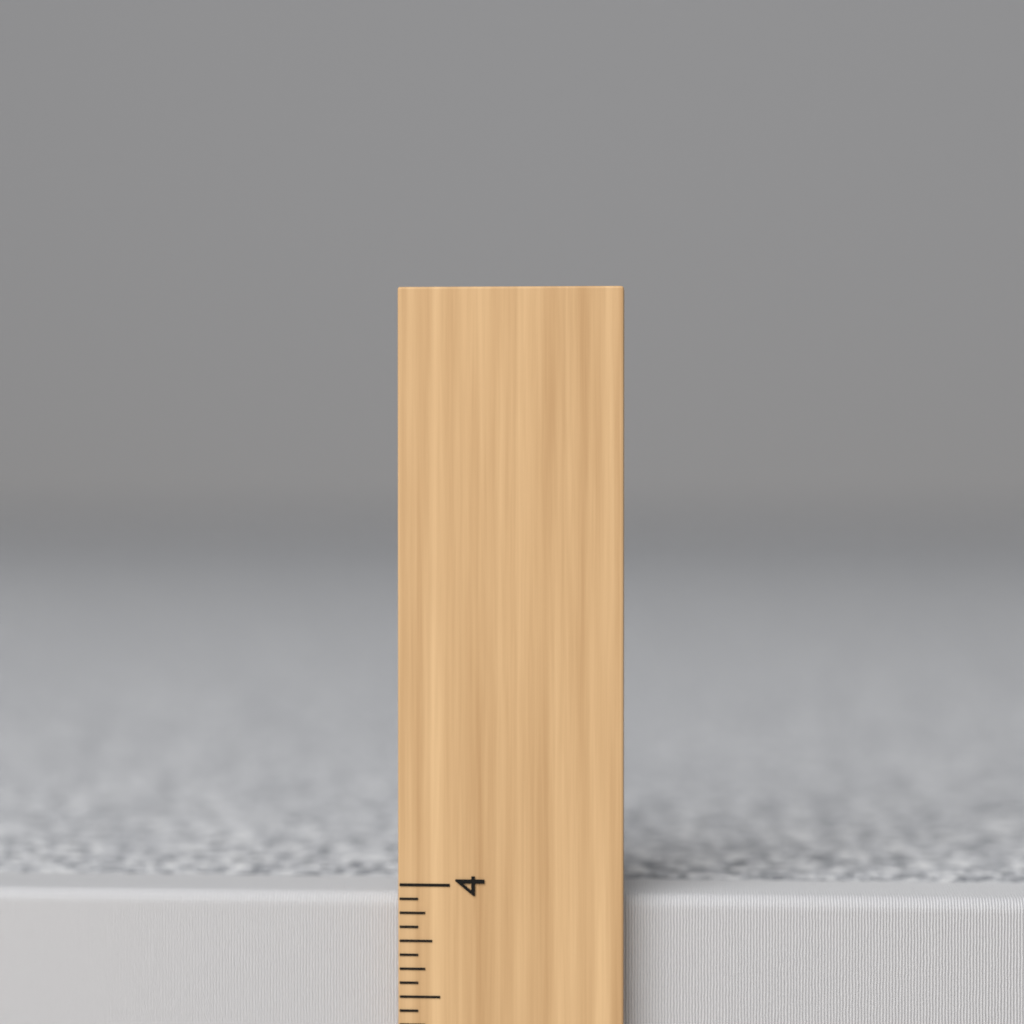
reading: 3.9375 inch
